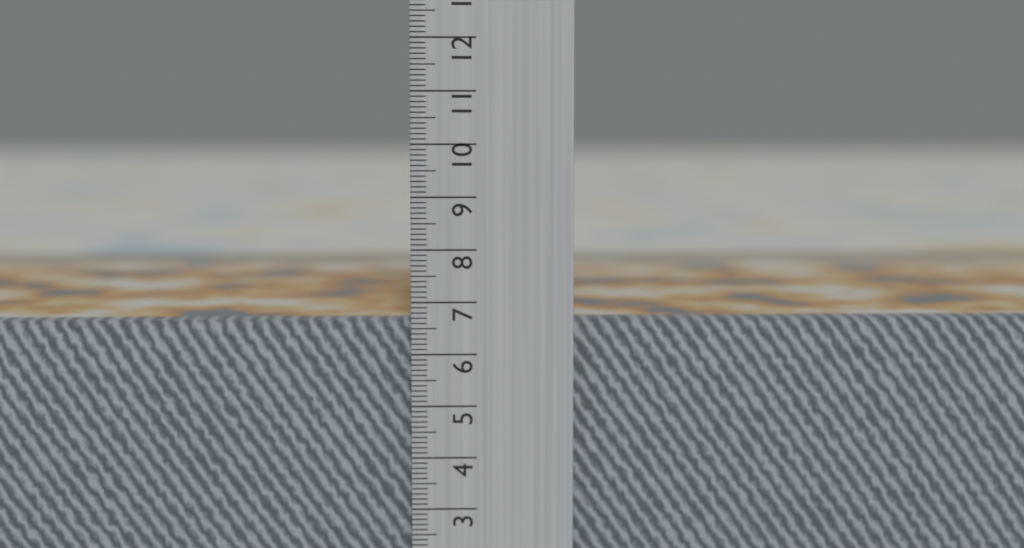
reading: 6.6 cm
